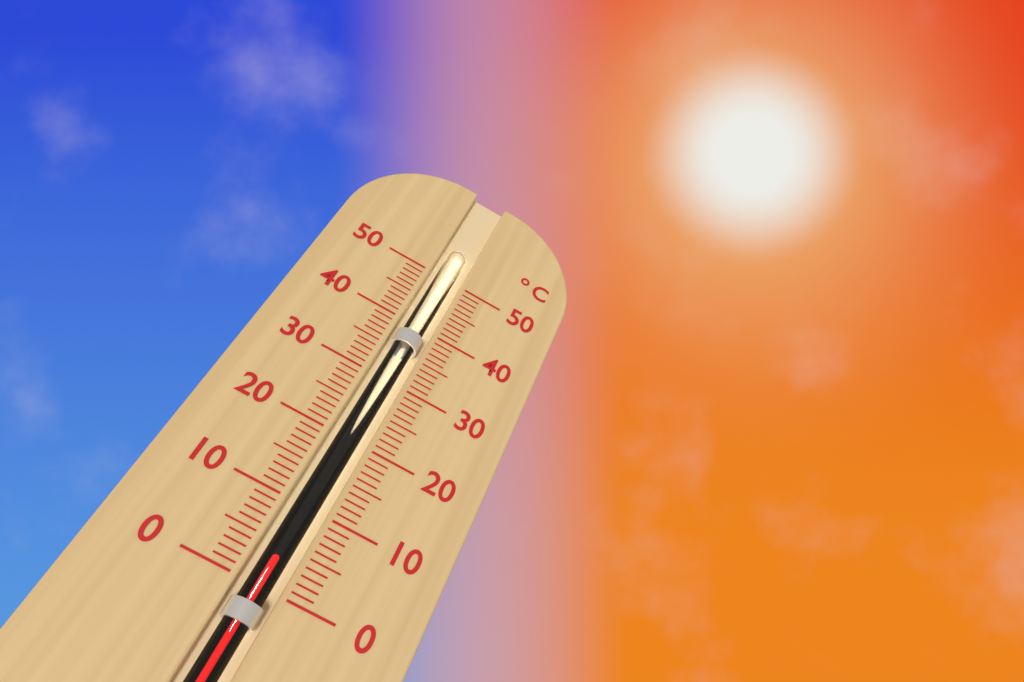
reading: 4 °C
